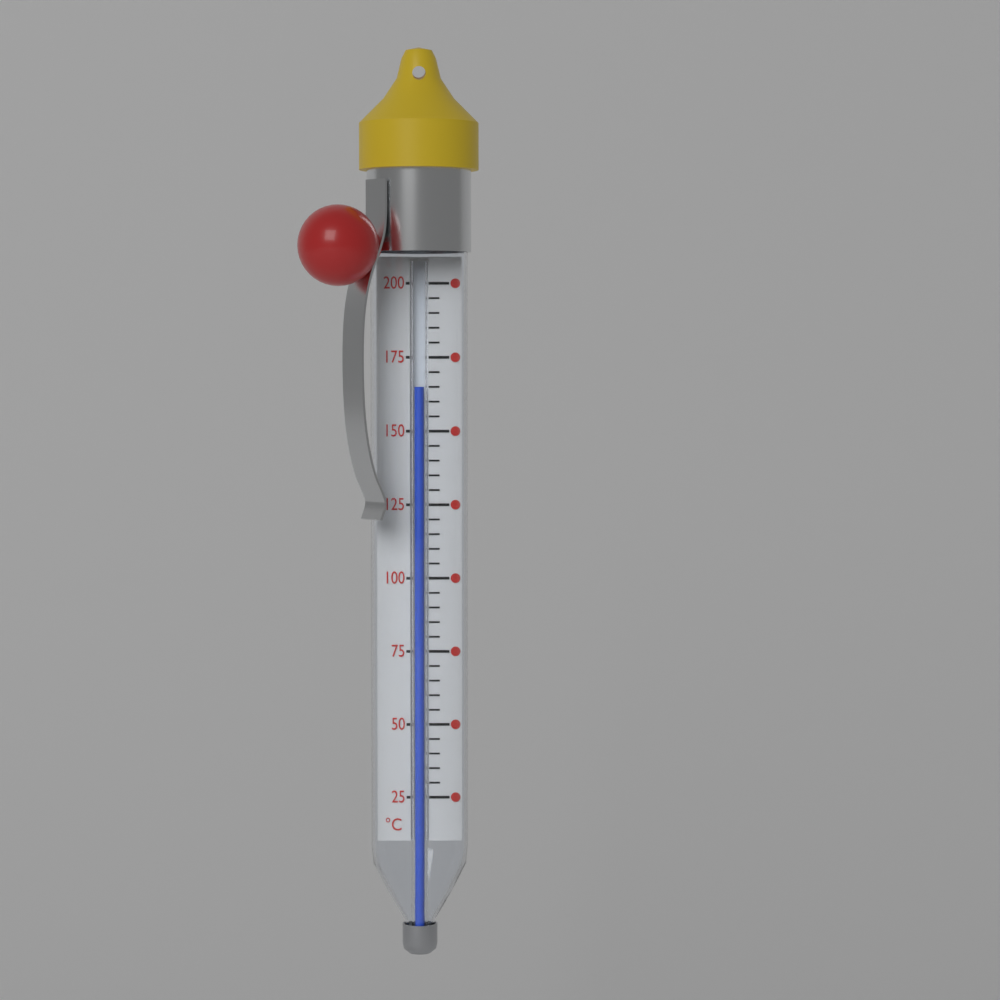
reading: 165 °C
